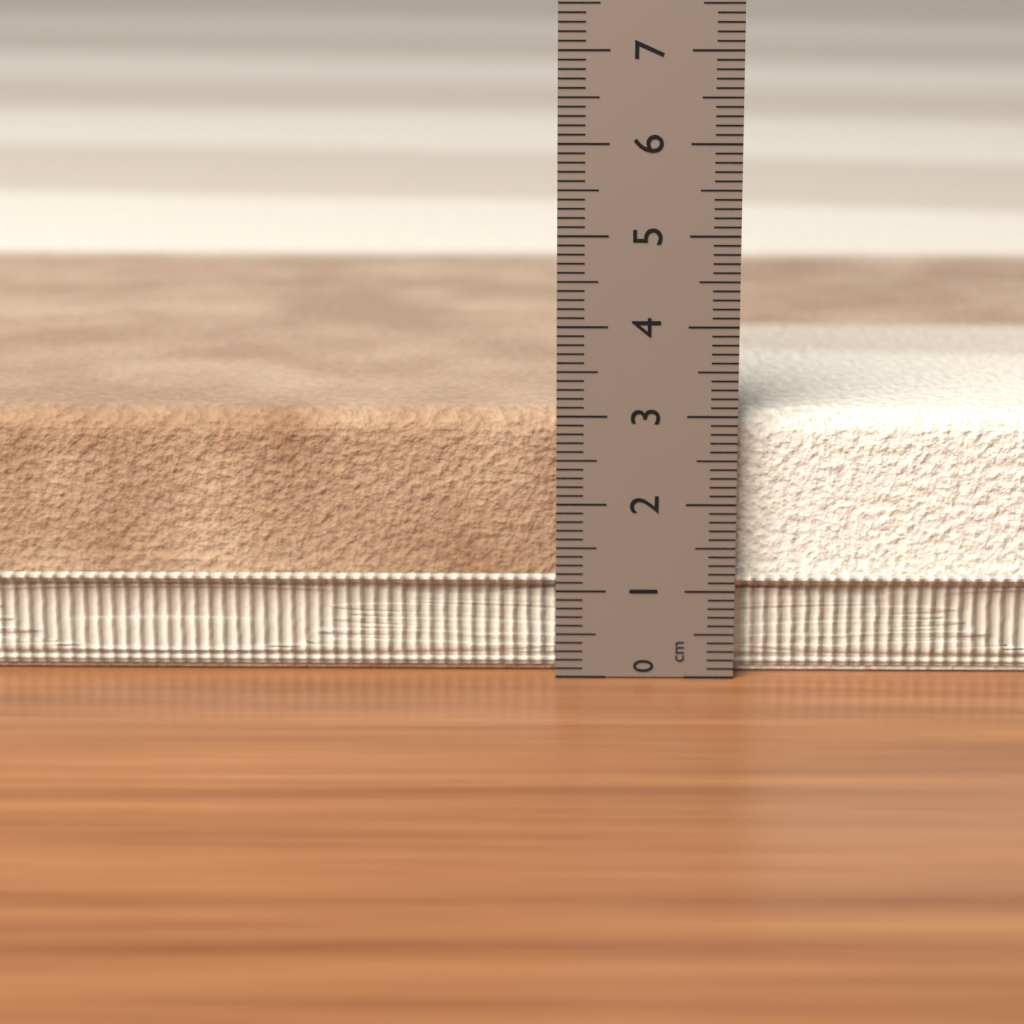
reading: 3.0 cm
